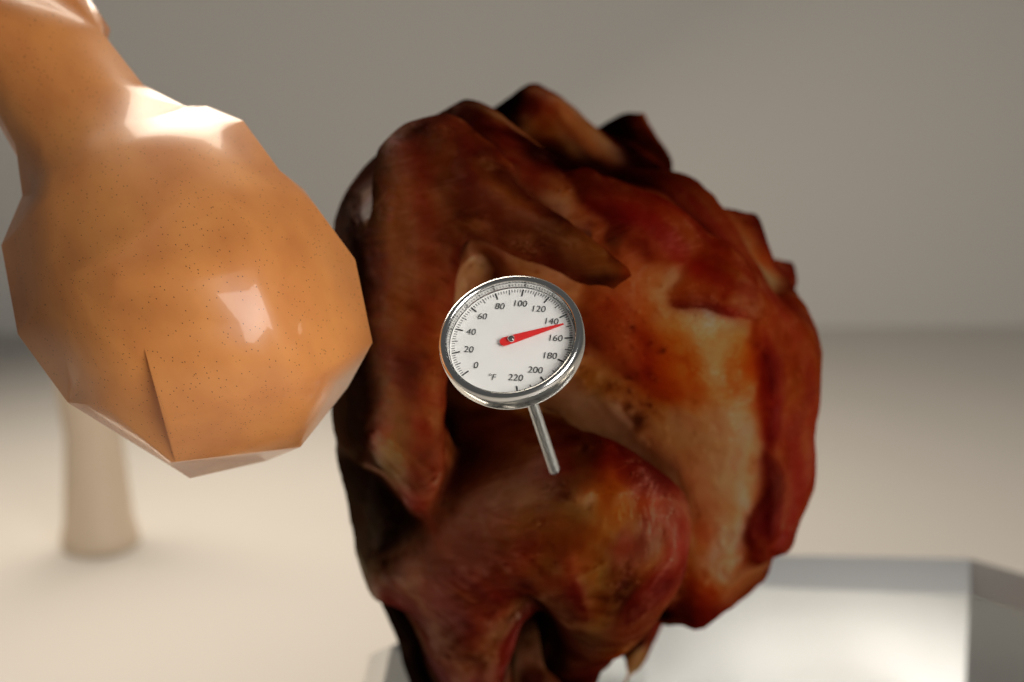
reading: 148 °F
